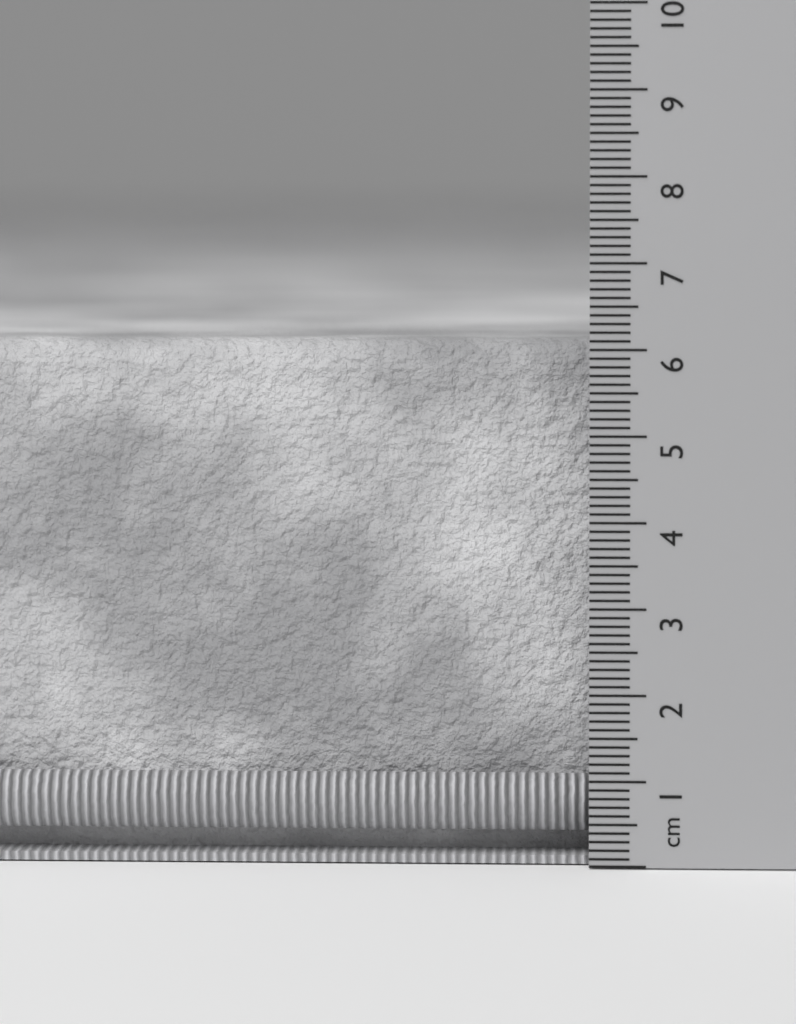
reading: 6.1 cm
